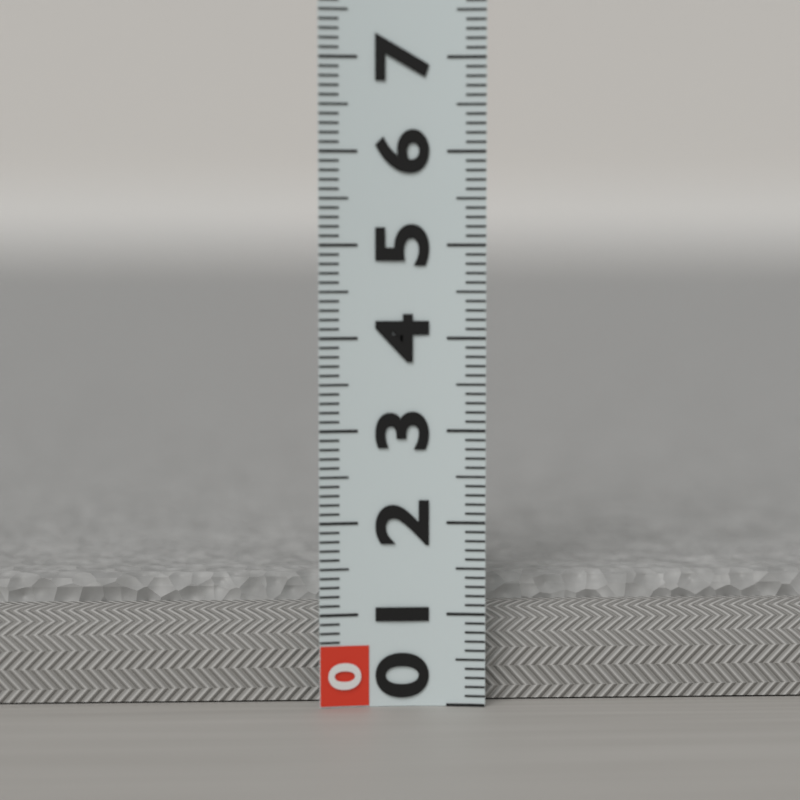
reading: 1.3 (no unit)
